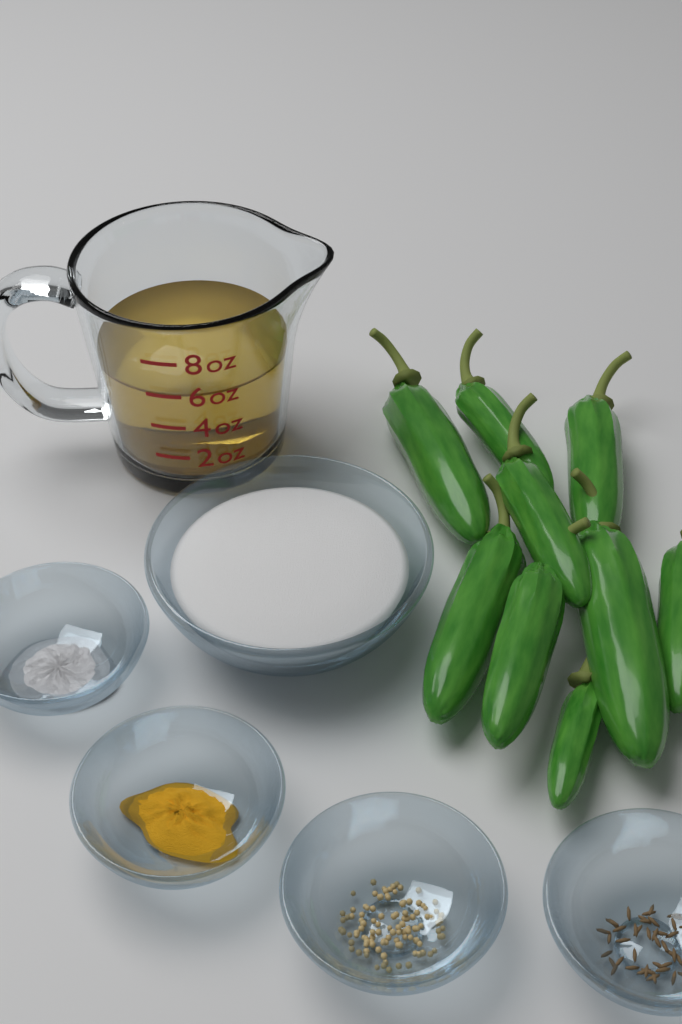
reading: 6 oz
